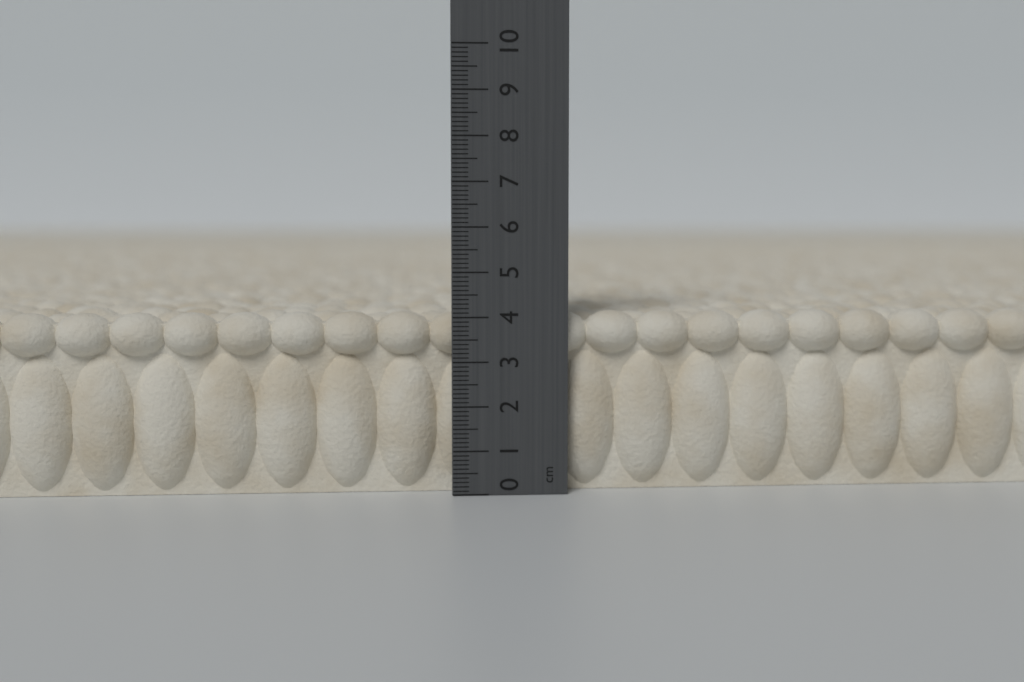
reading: 4.1 cm
